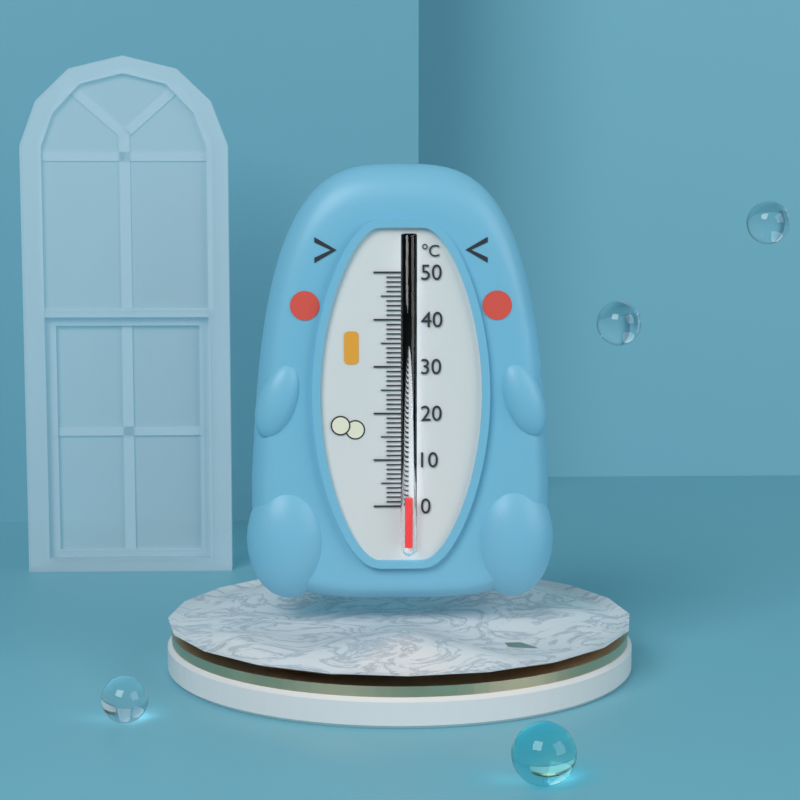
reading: 2 °C
